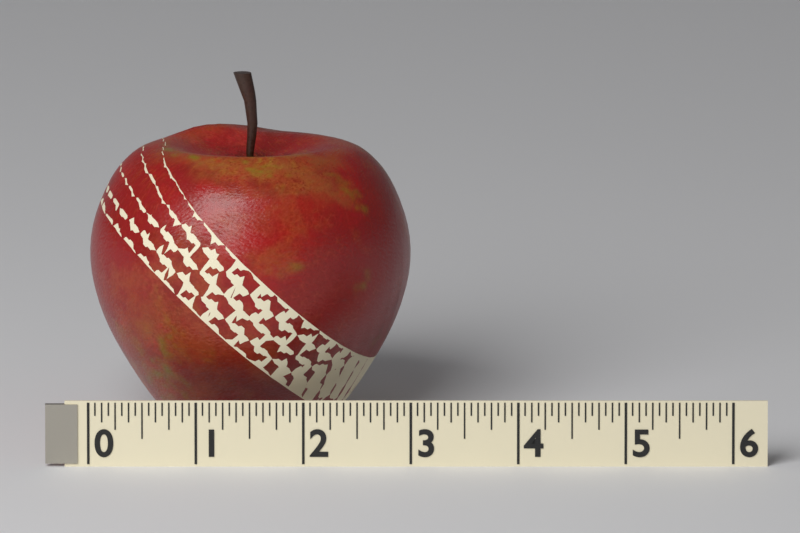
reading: 3.0000 (no unit)
